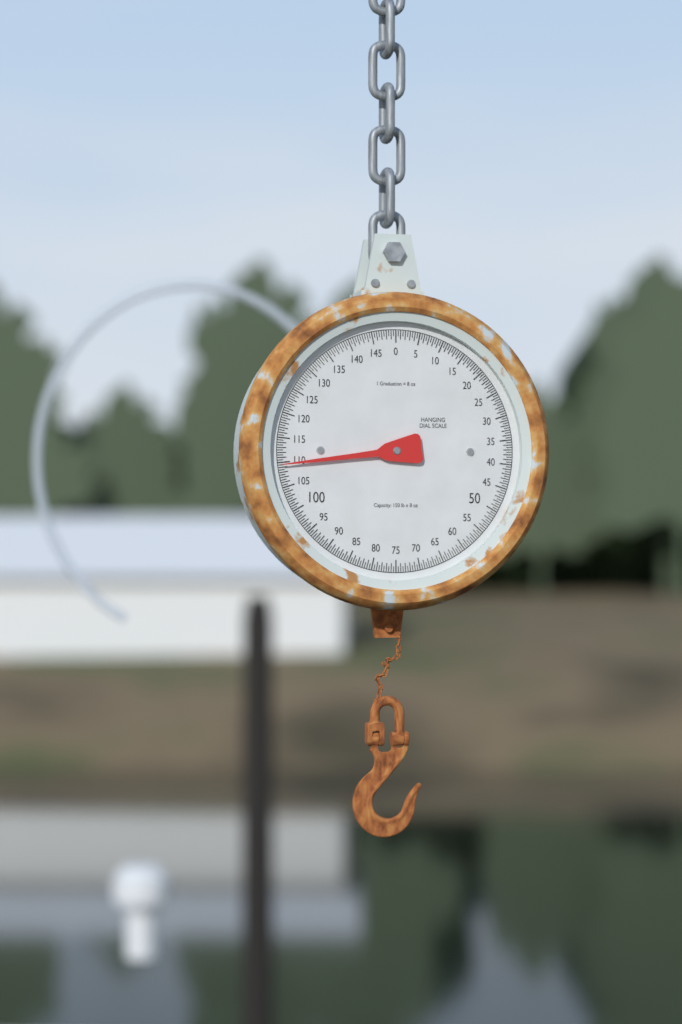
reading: 109.5 lb
